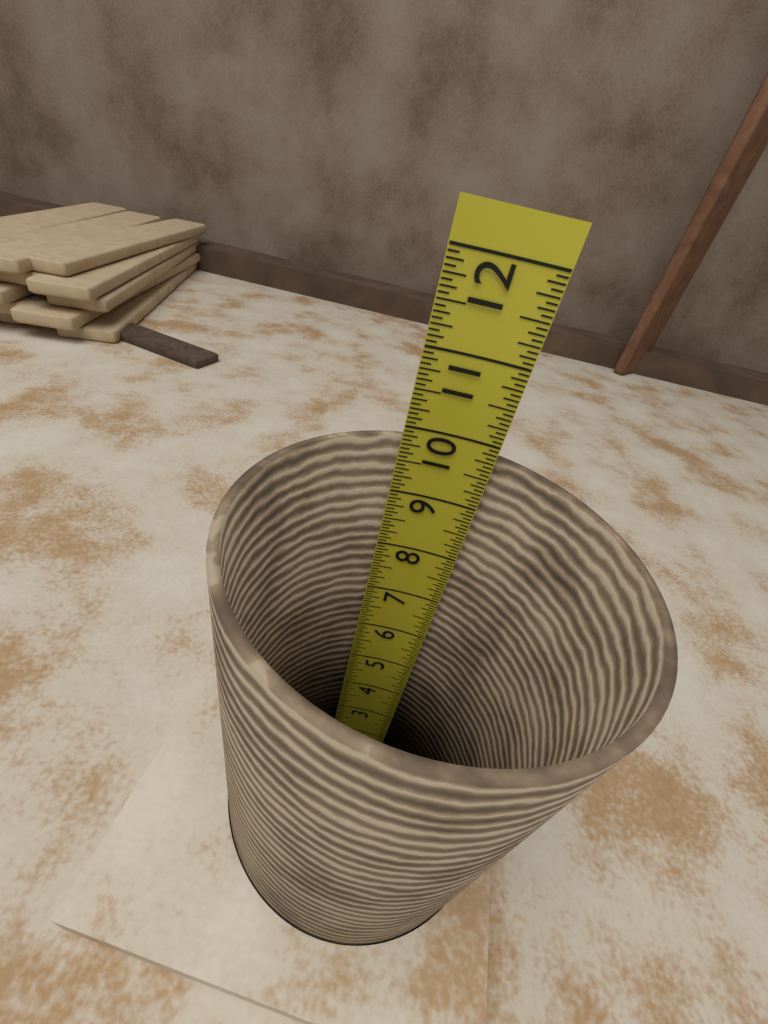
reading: 9.8125 in
